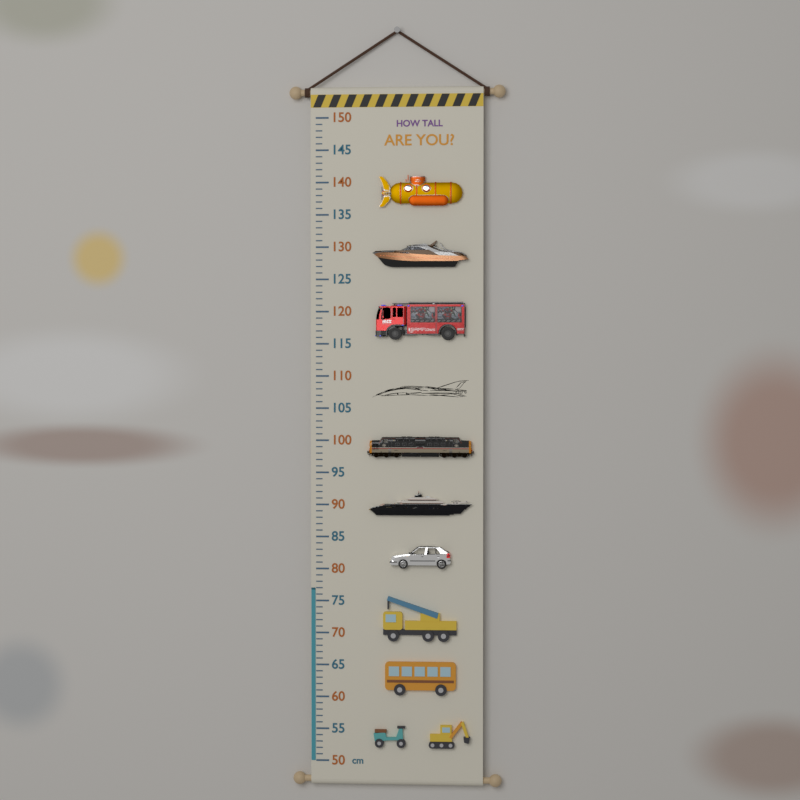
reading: 77 cm
